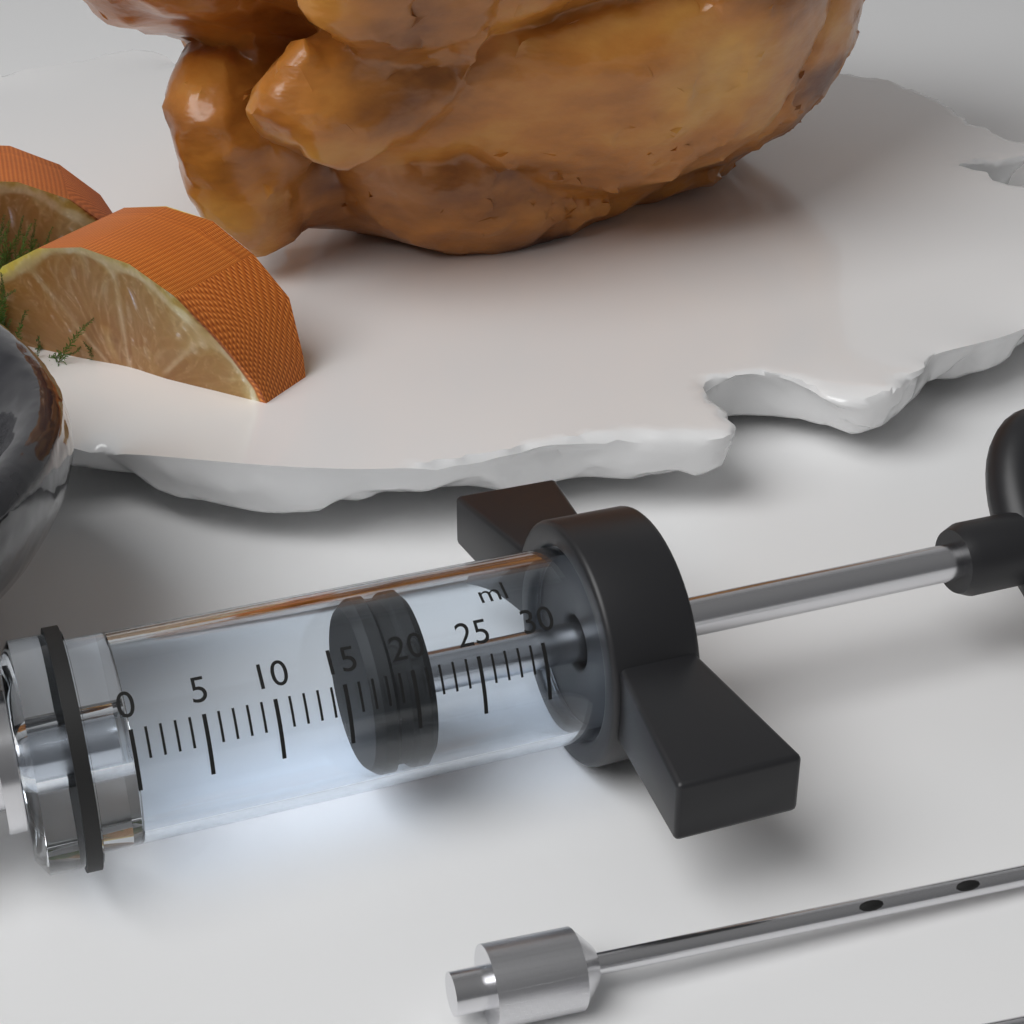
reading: 17 ml
